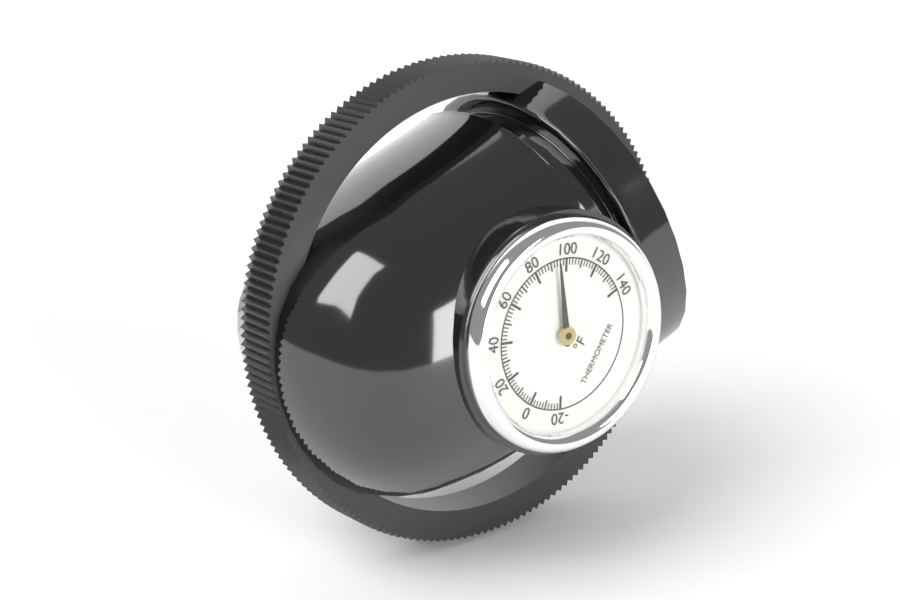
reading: 94 °F
